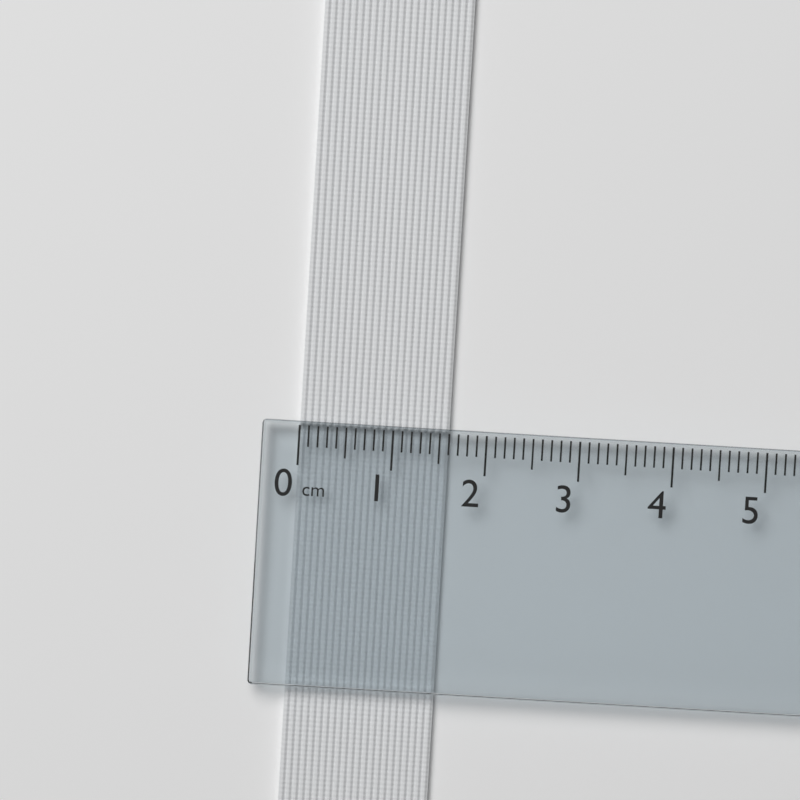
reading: 1.6 cm
